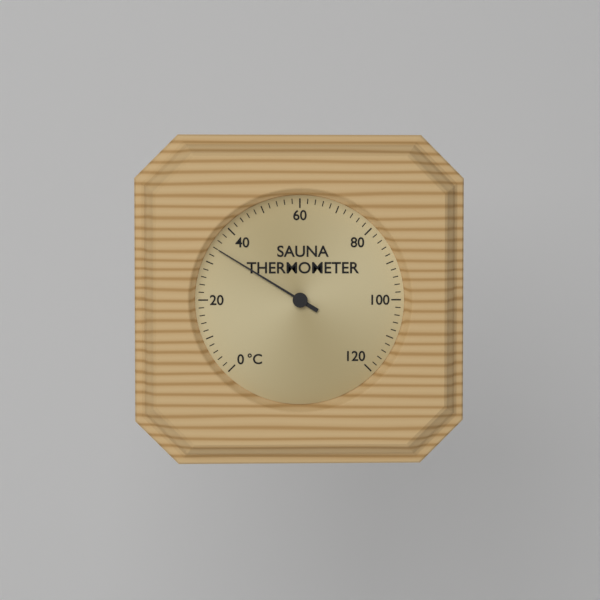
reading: 34 °C
